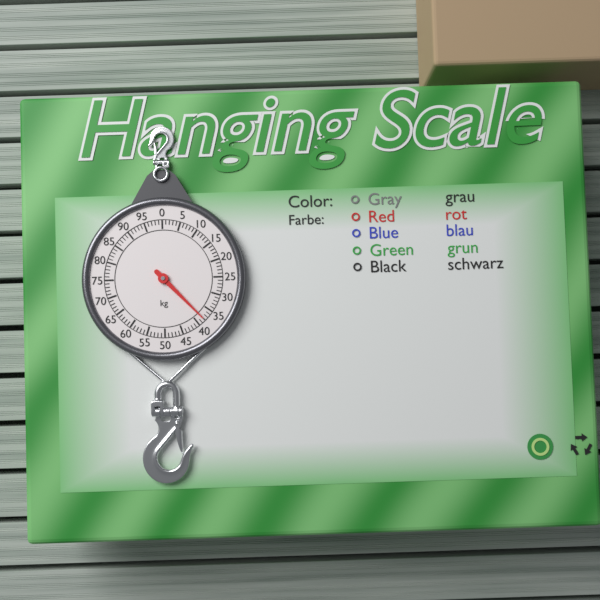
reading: 38 kg
